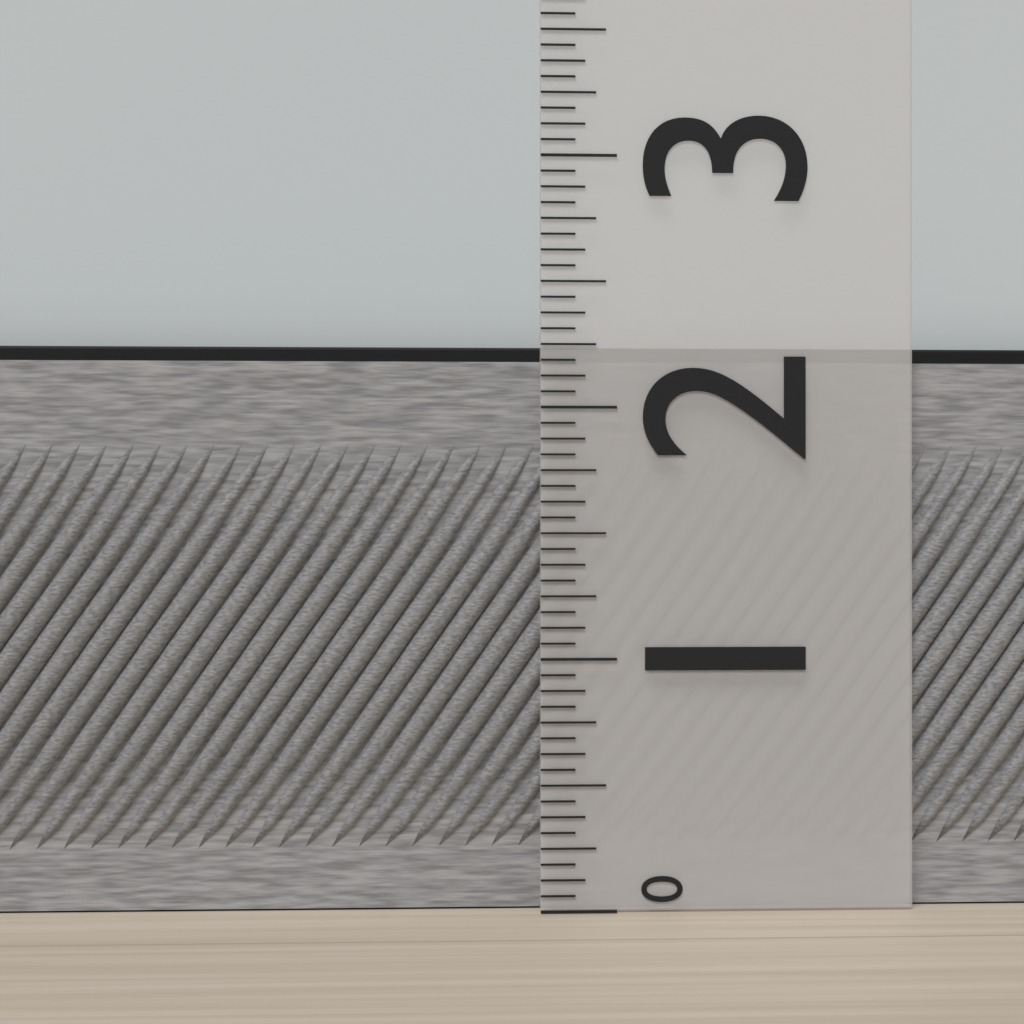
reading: 2.1875 (no unit)
